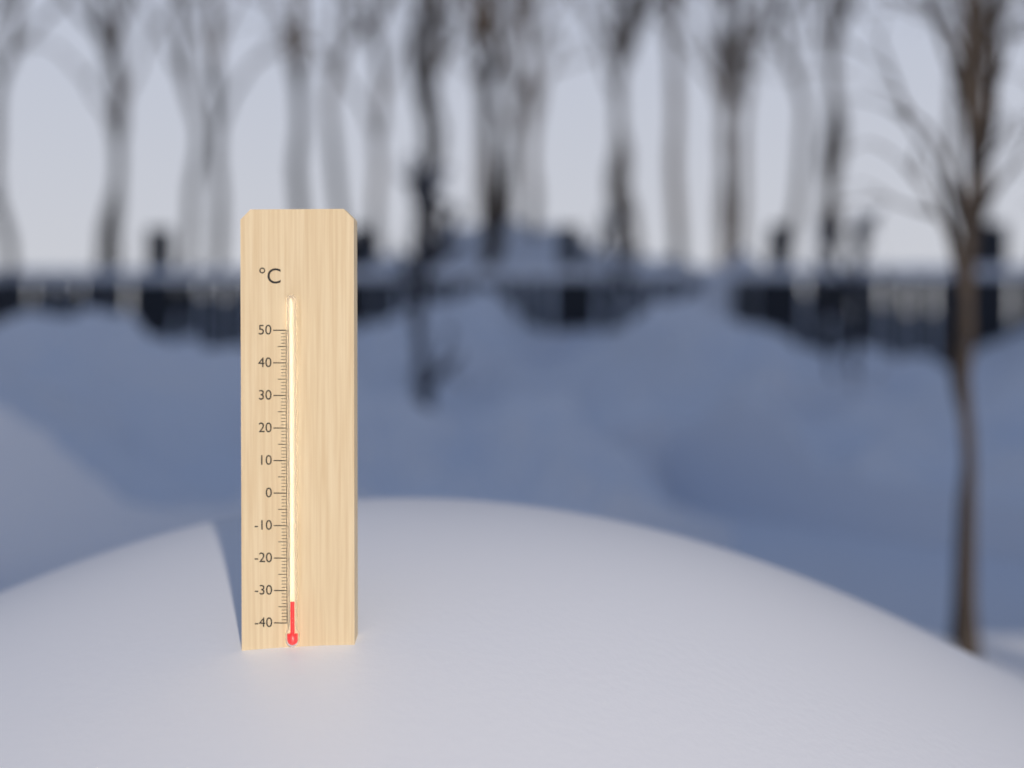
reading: -33 °C
